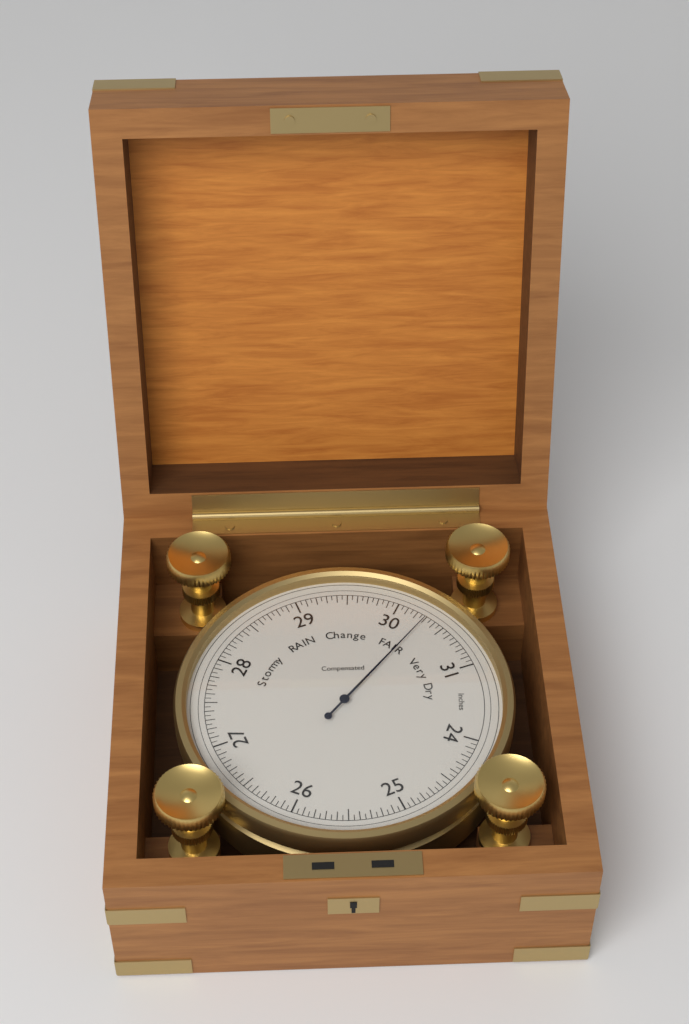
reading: 30.30 inHg
